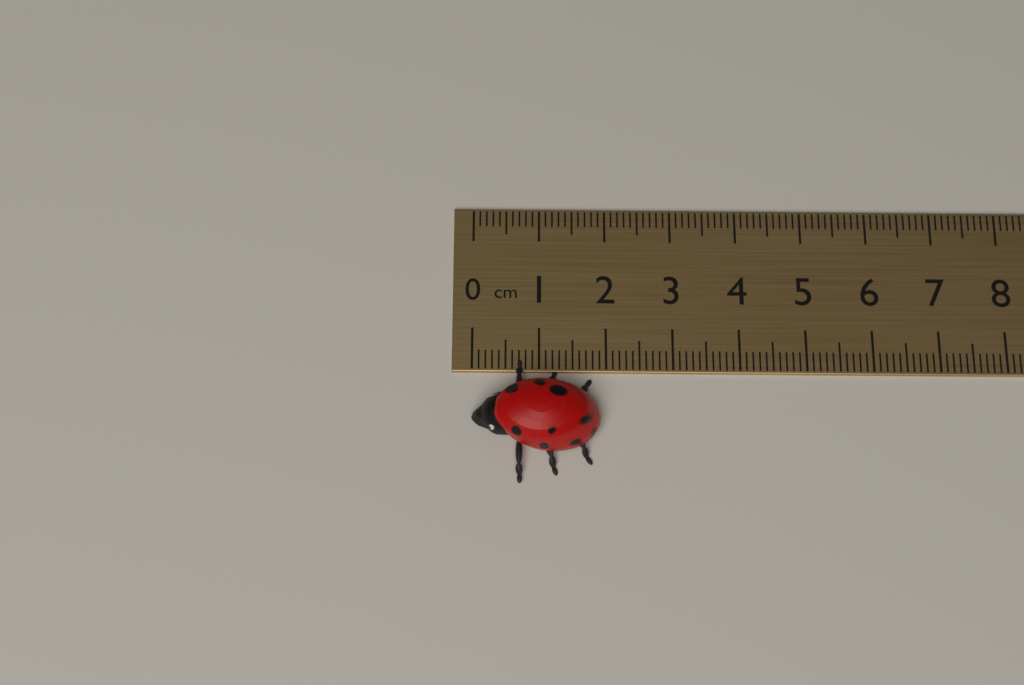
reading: 1.9 cm
